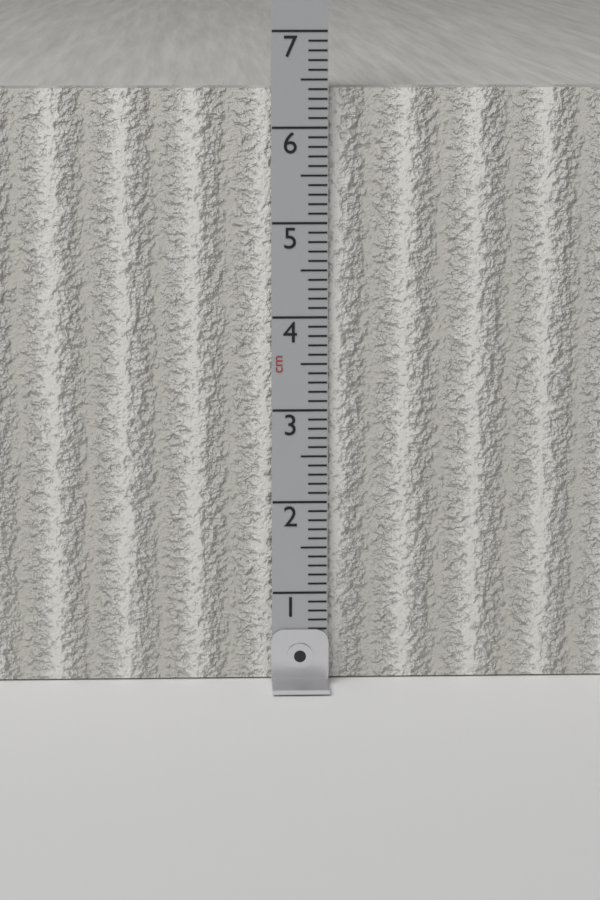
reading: 6.4 cm
